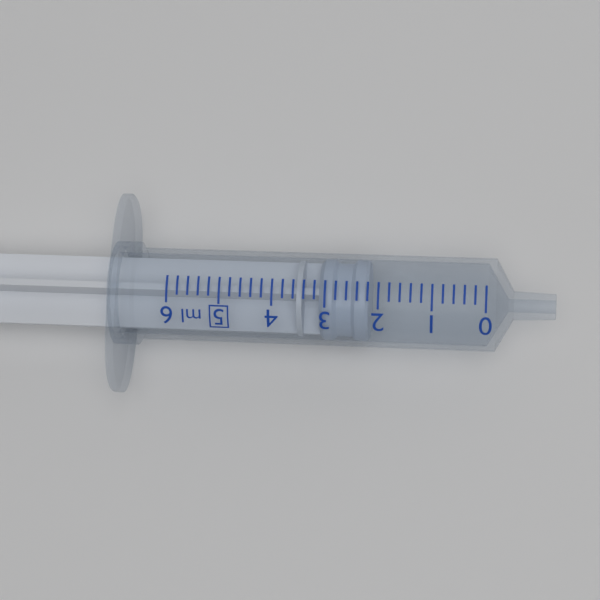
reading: 2.2 ml
